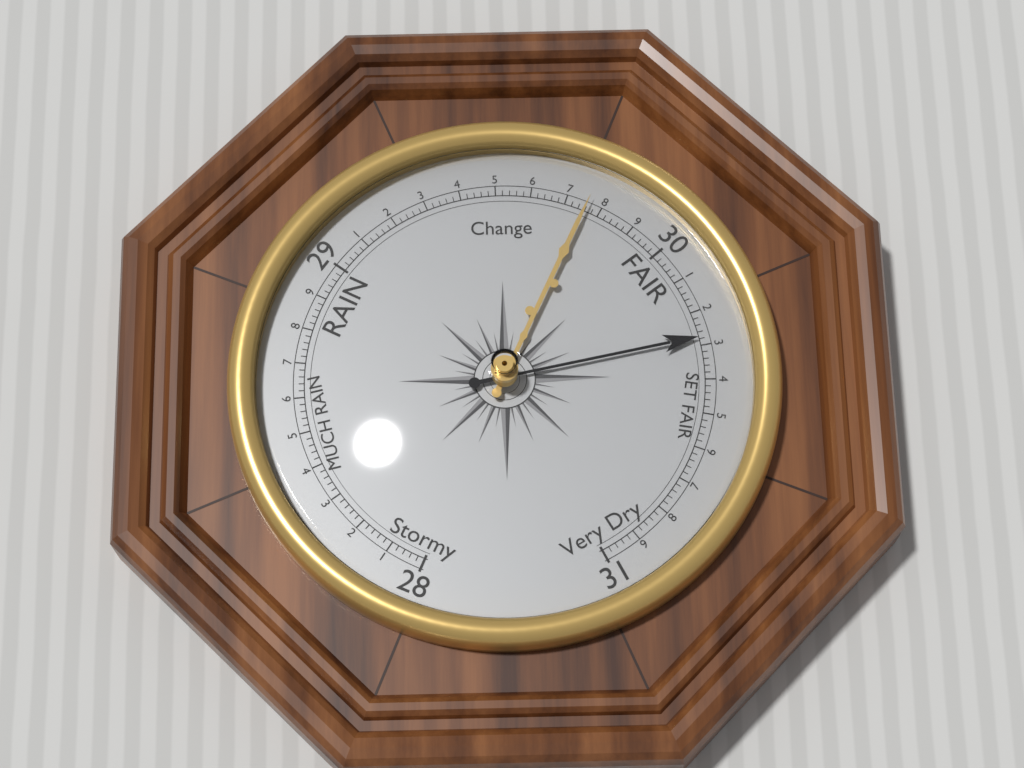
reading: 30.28 (no unit)
